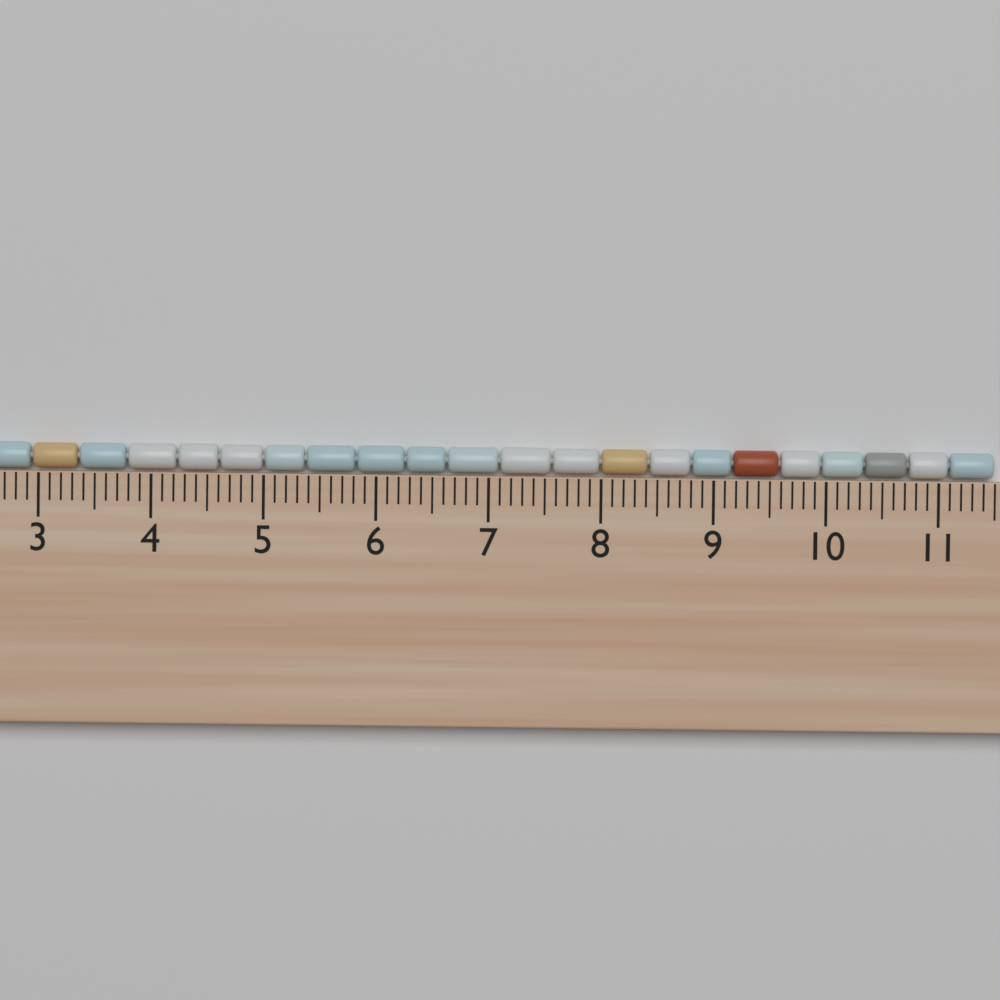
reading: 11.5 cm
